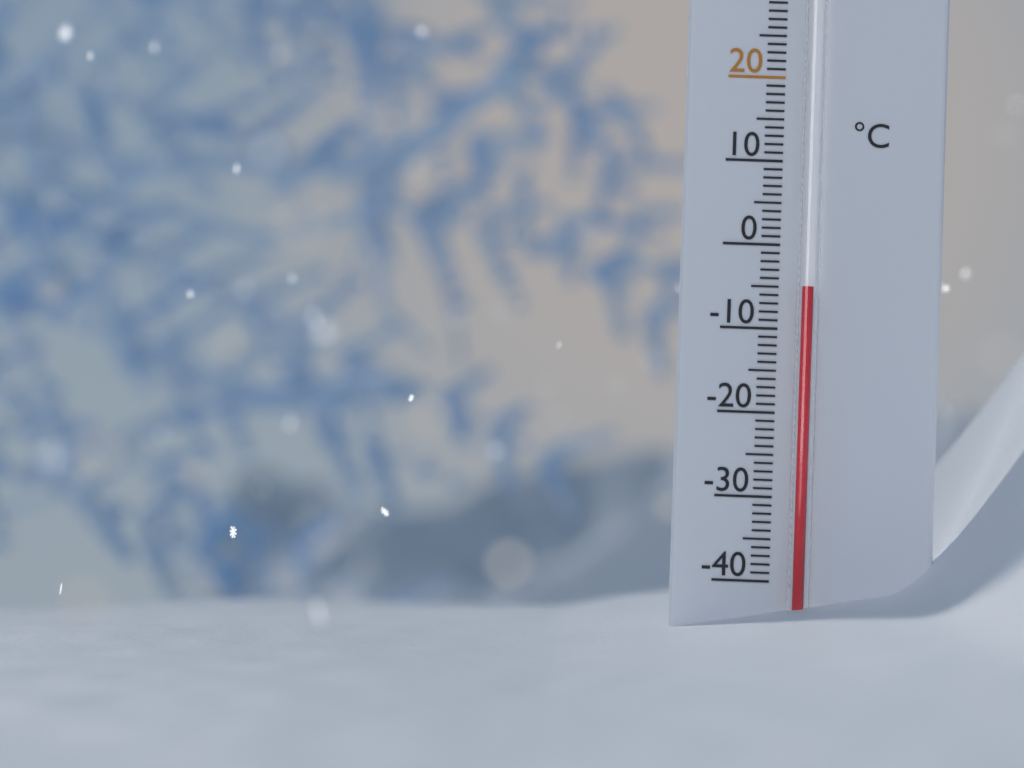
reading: -5 °C
